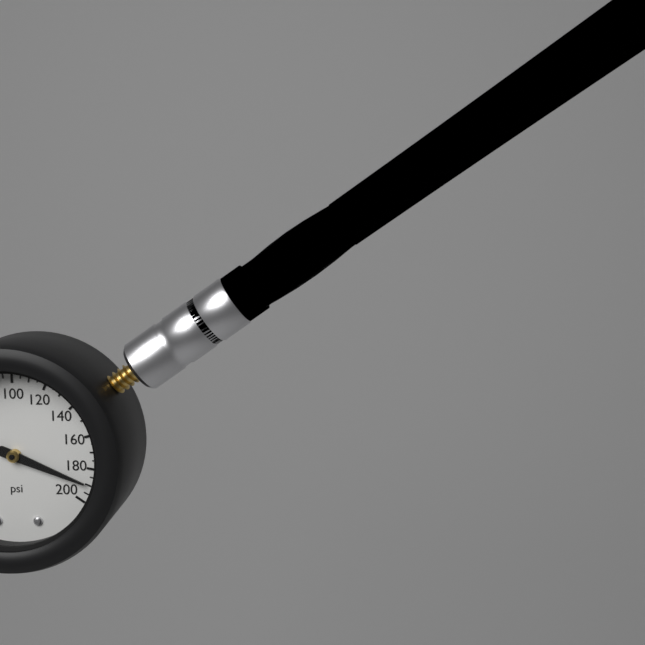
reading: 190 psi
